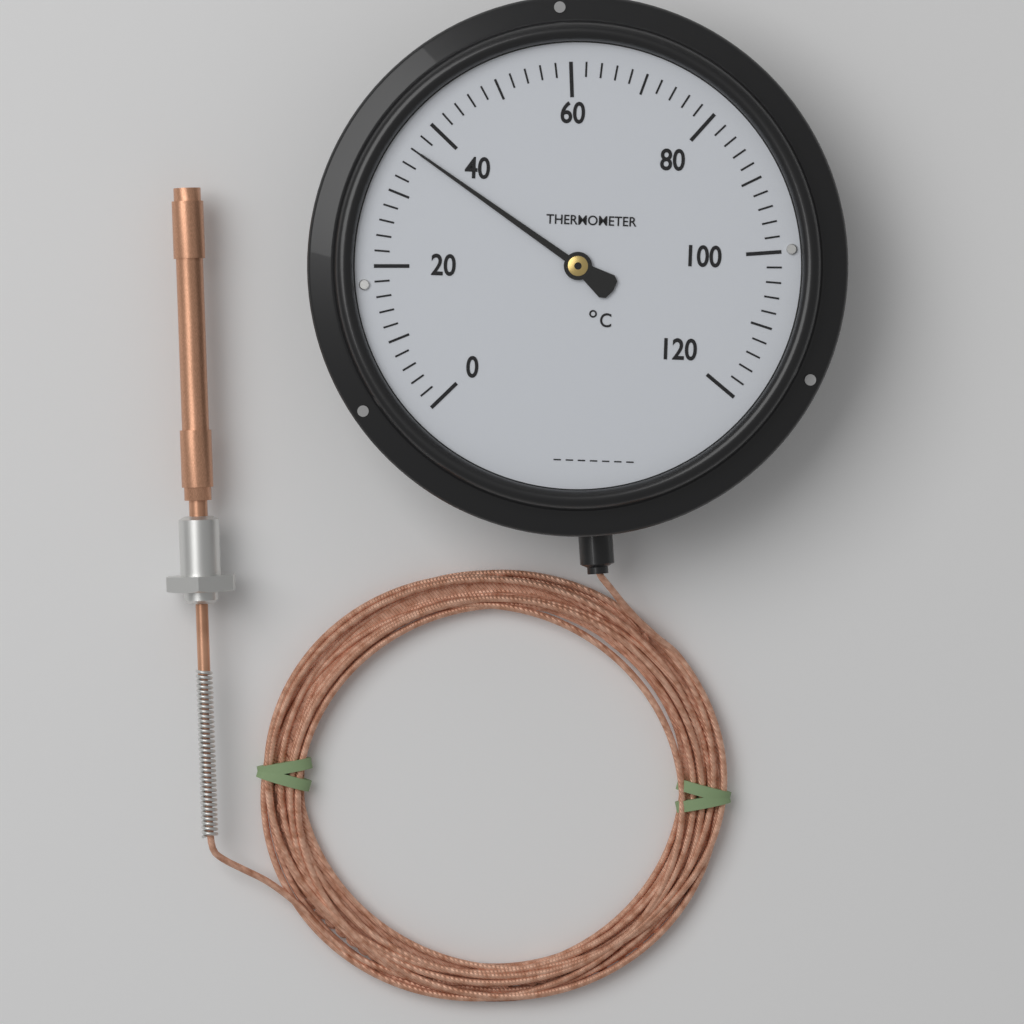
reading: 36 °C
